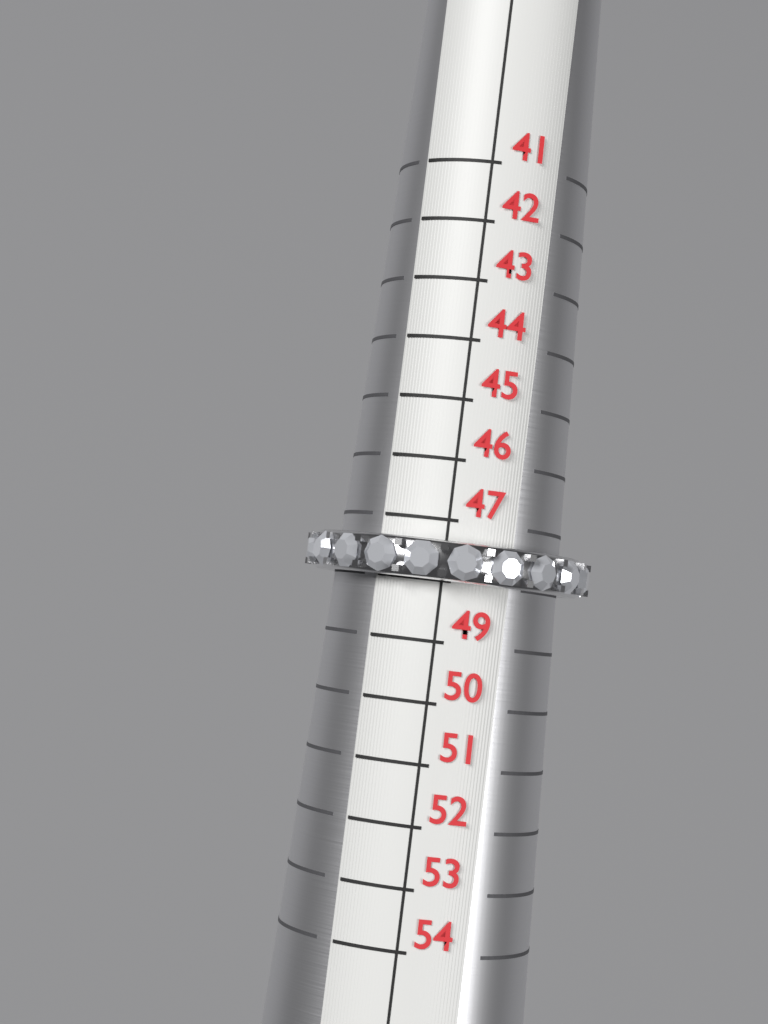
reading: 48 (no unit)
